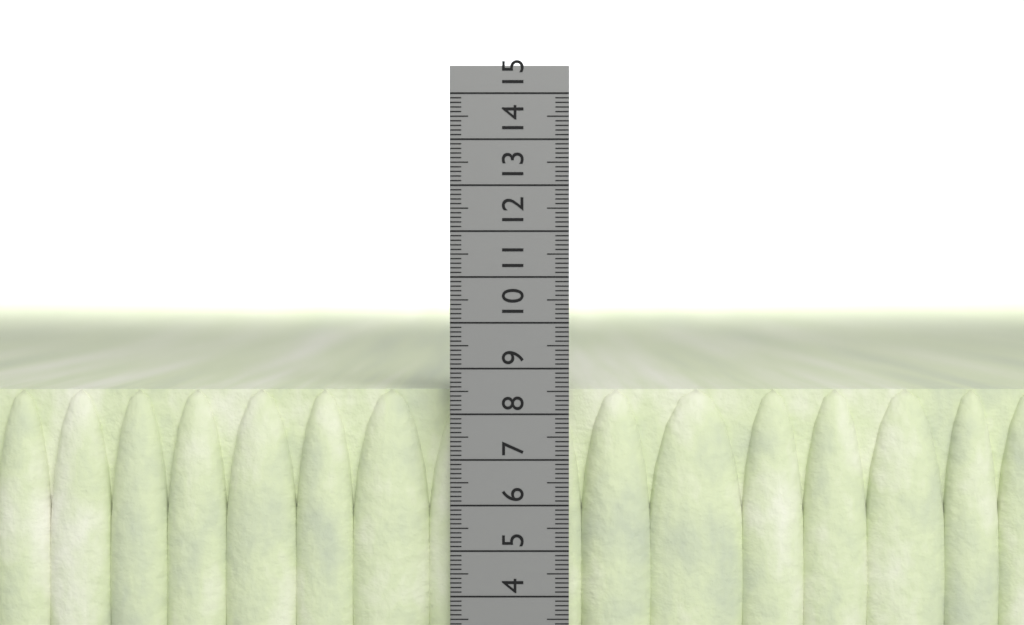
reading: 8.5 cm
